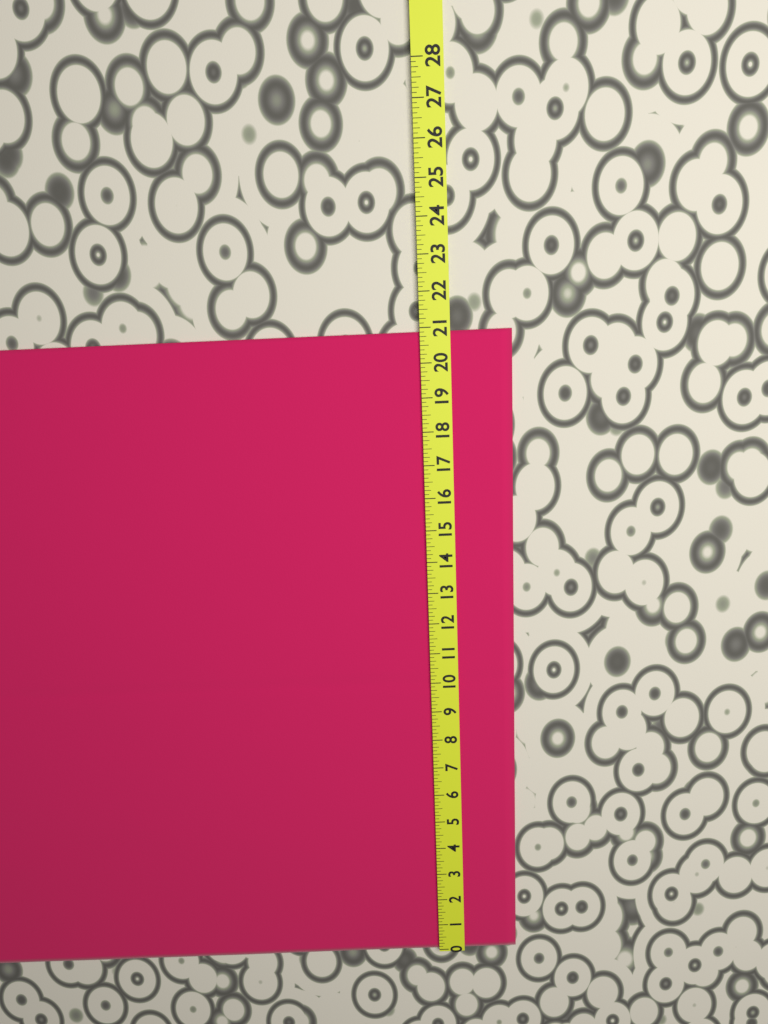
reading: 20.875 (no unit)
